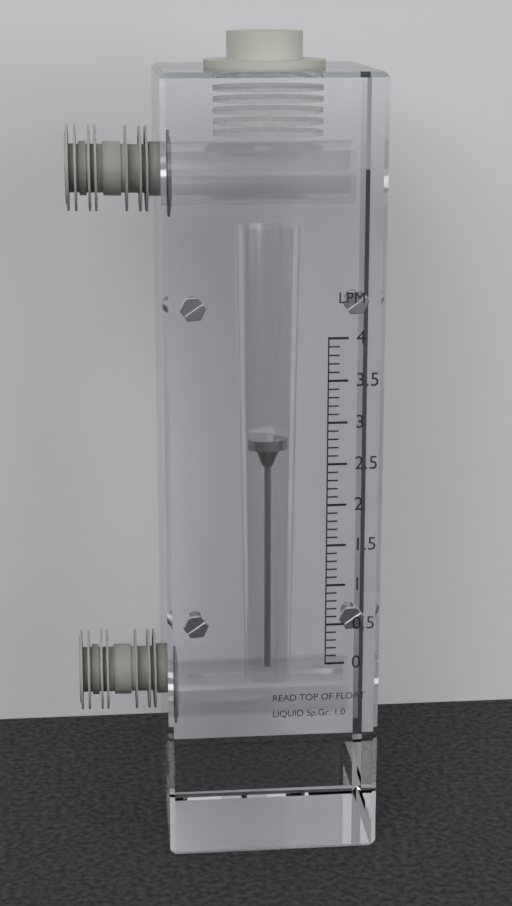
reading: 2.6 LPM
